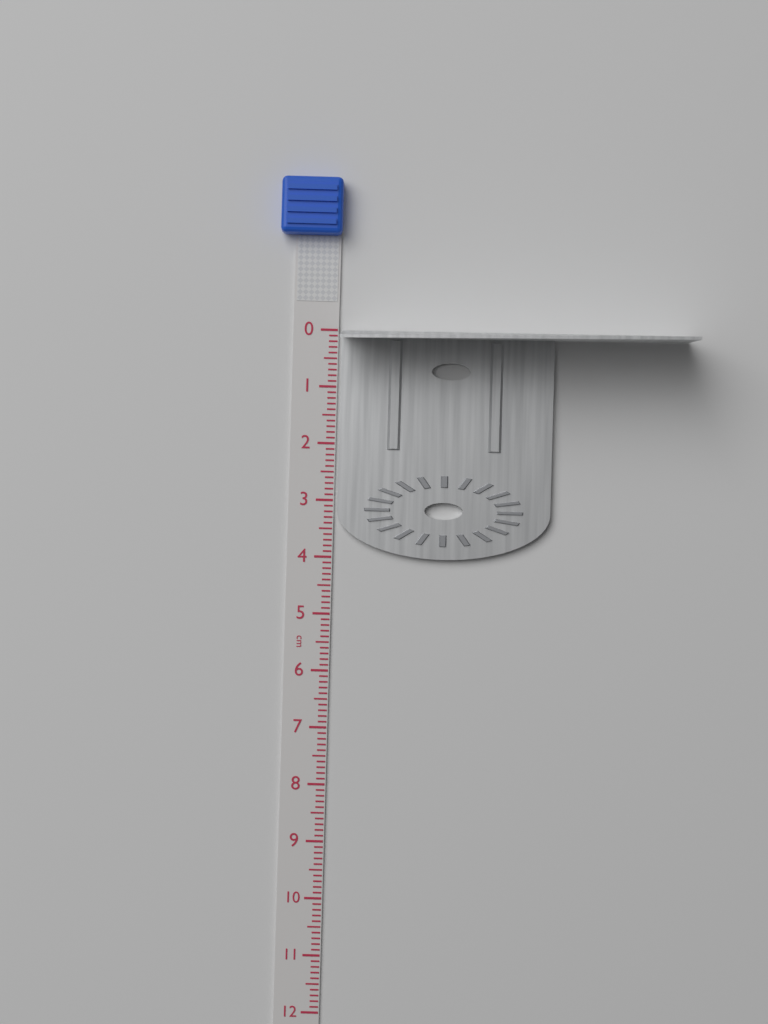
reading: 4.0 cm
